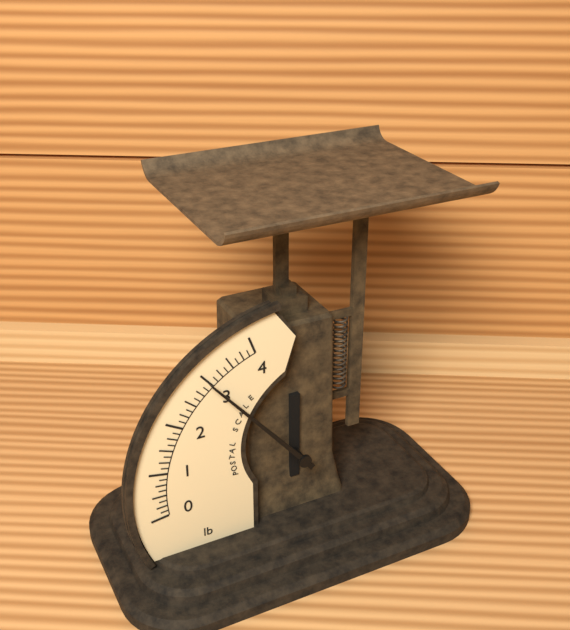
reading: 3.000 lb
